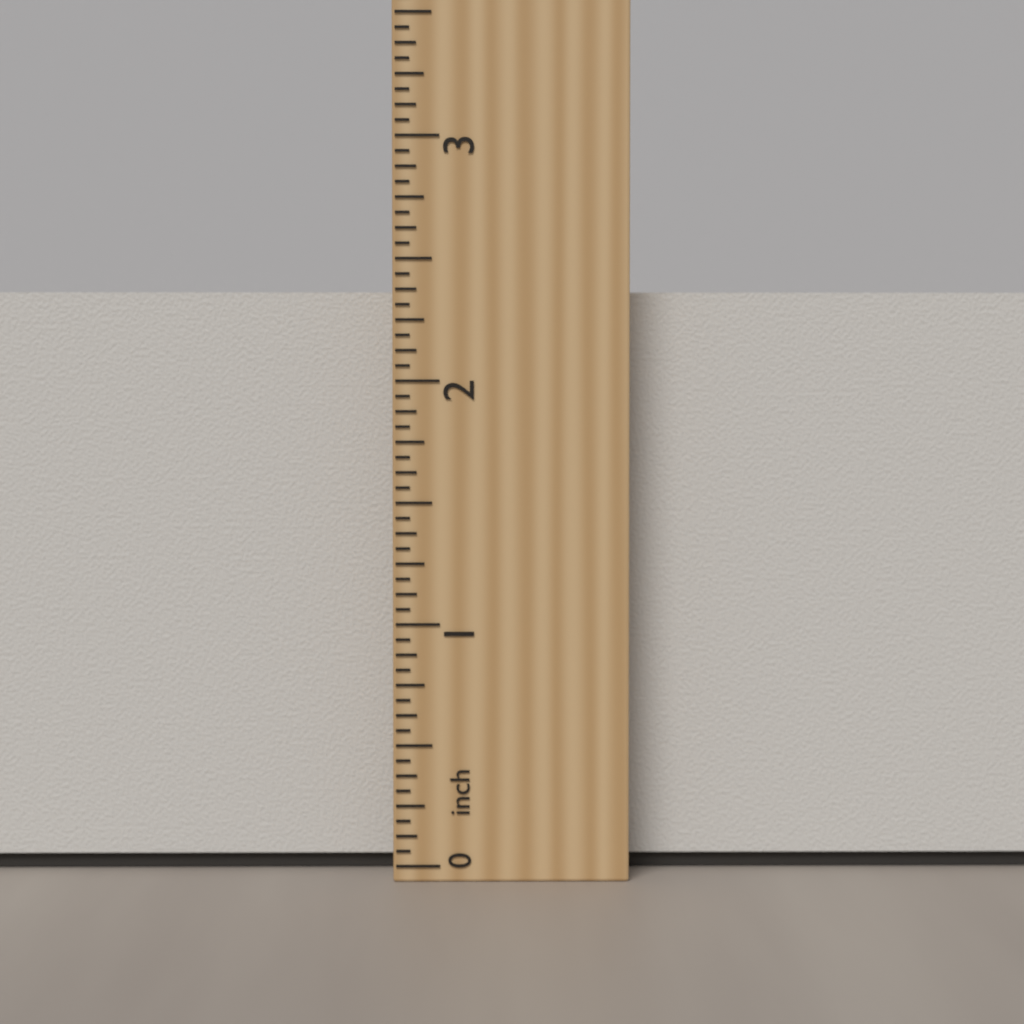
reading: 2.3750 inch
